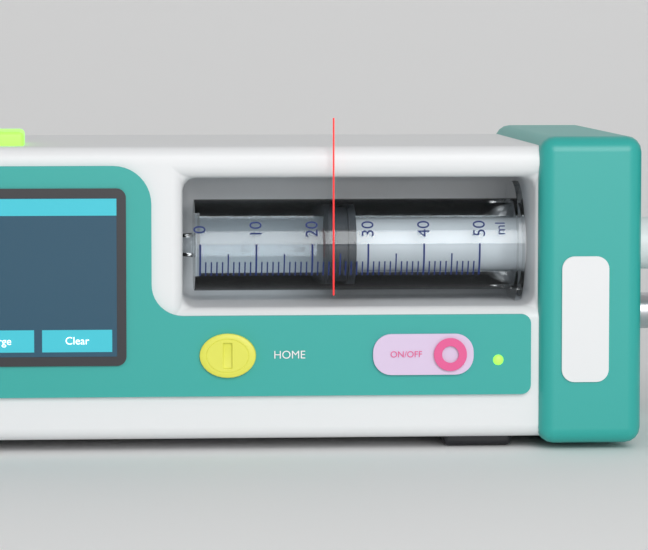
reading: 23 ml
